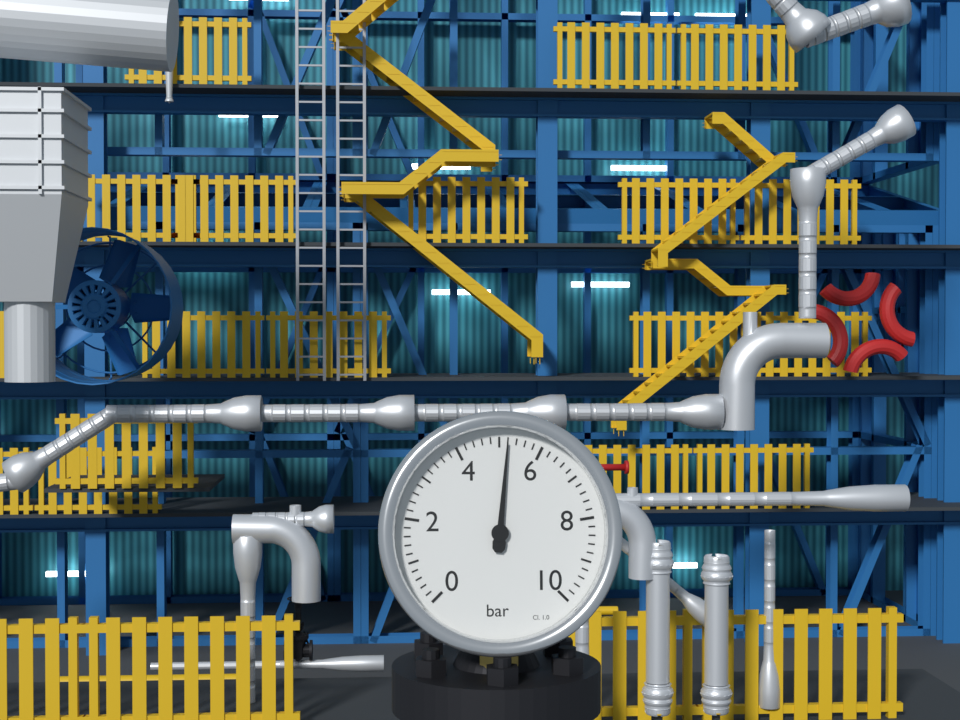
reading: 5.2 bar
